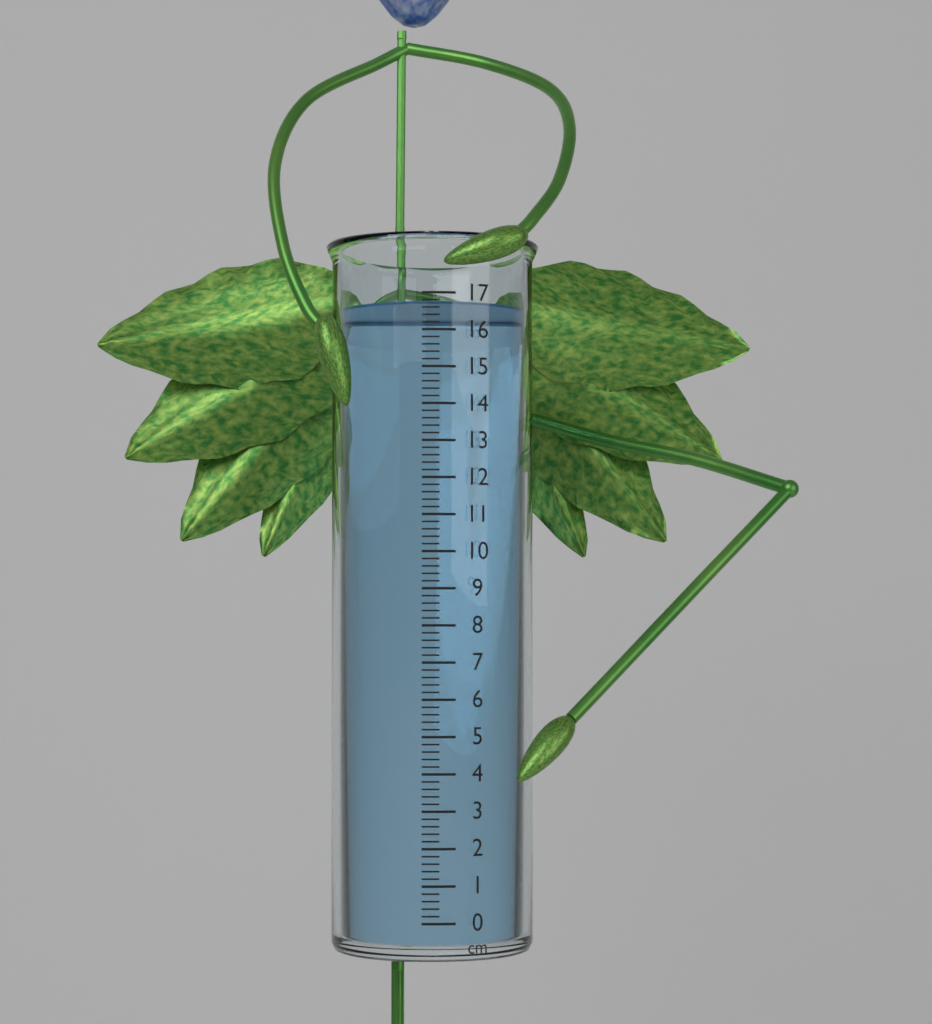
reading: 16.8 cm
